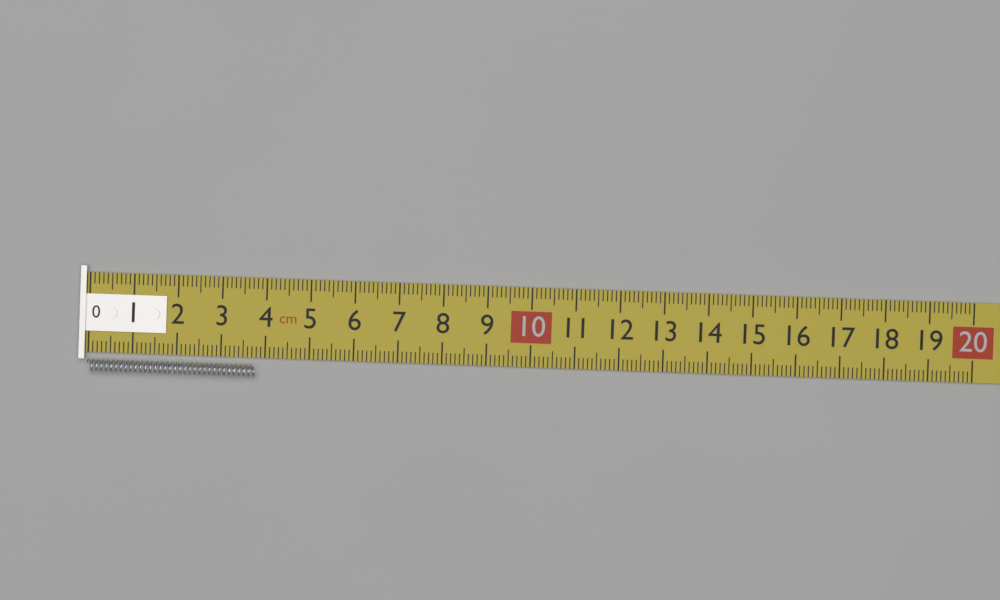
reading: 3.8 cm
